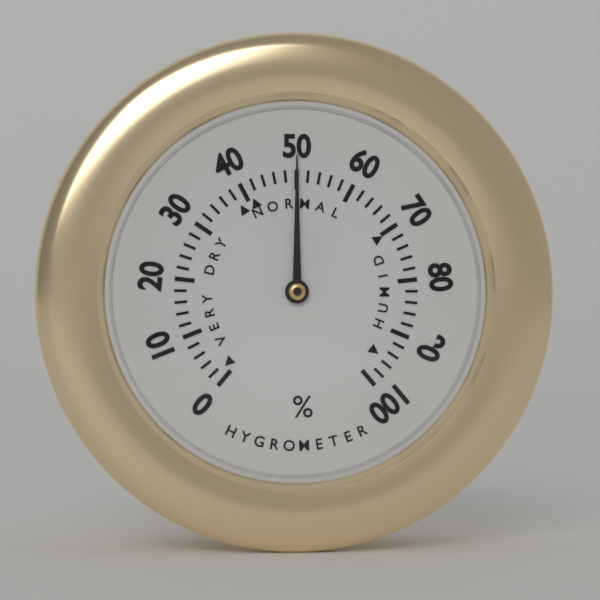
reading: 50 %
